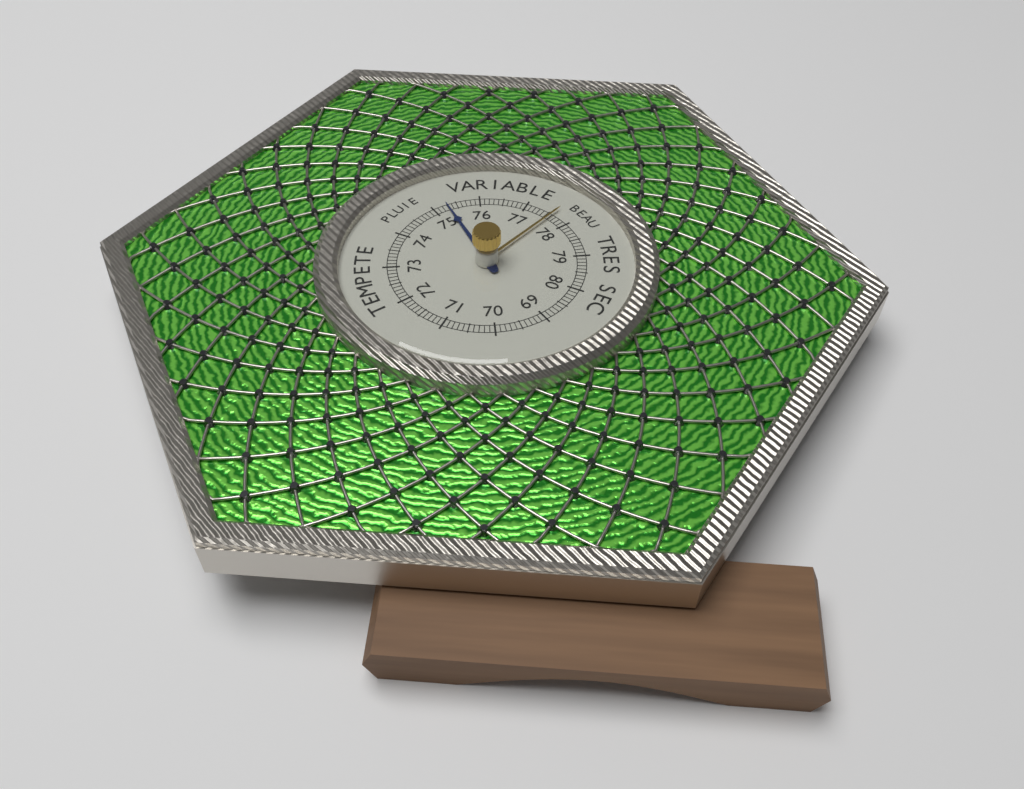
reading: 75.3 (no unit)
